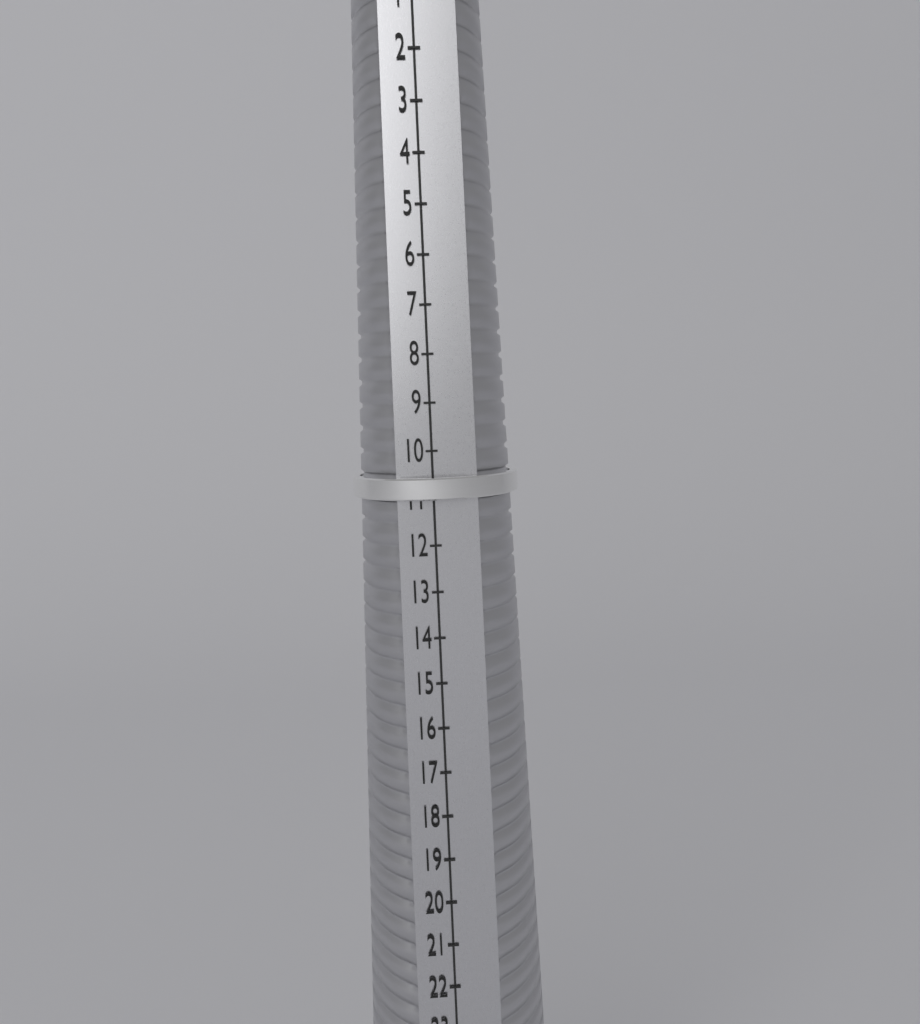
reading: 11 (no unit)
